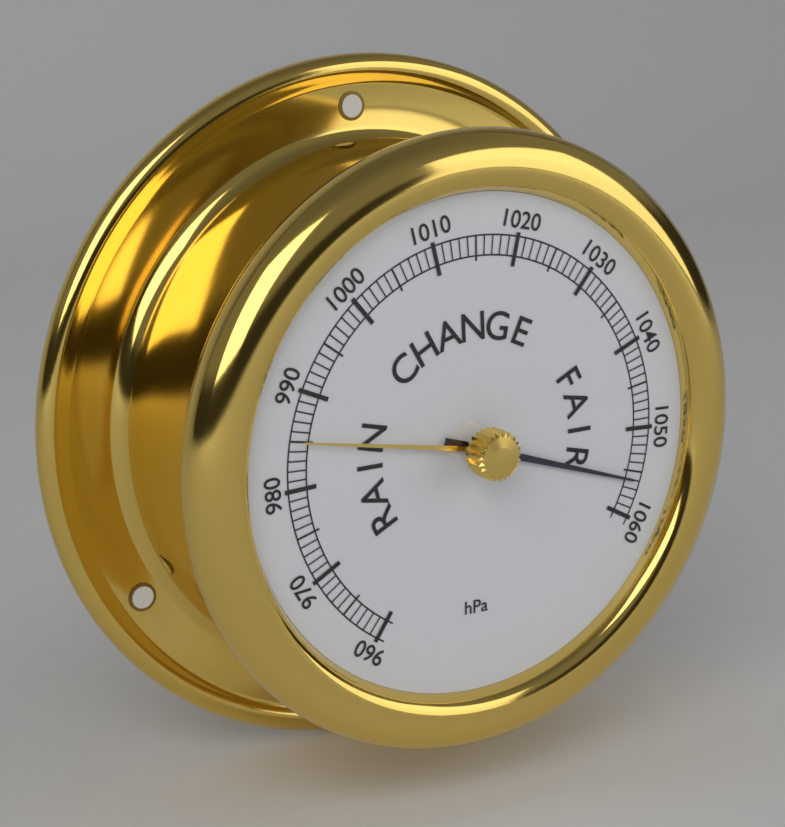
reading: 1056 hPa
